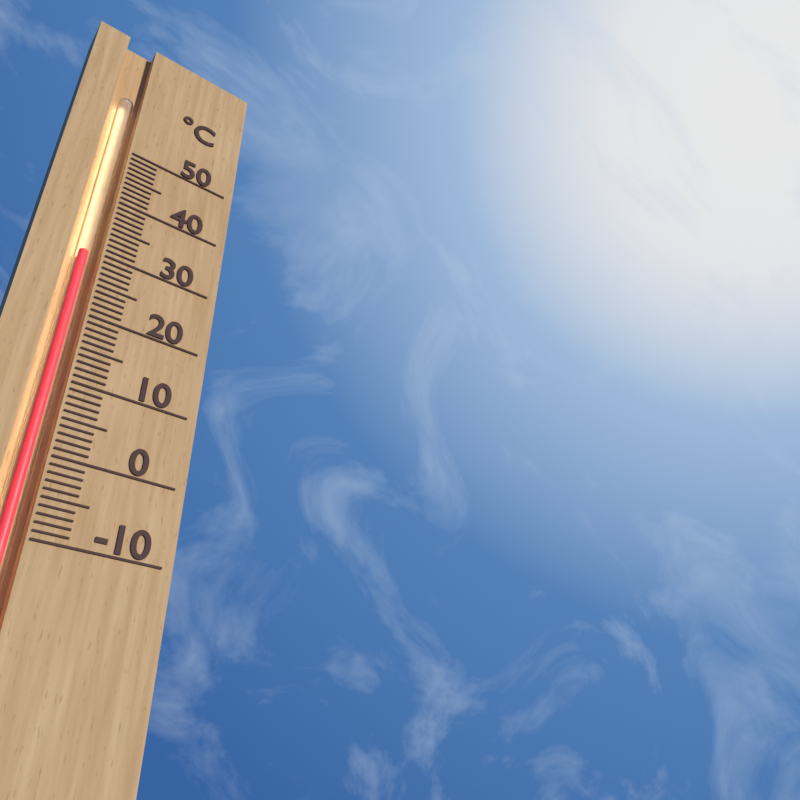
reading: 30 °C
